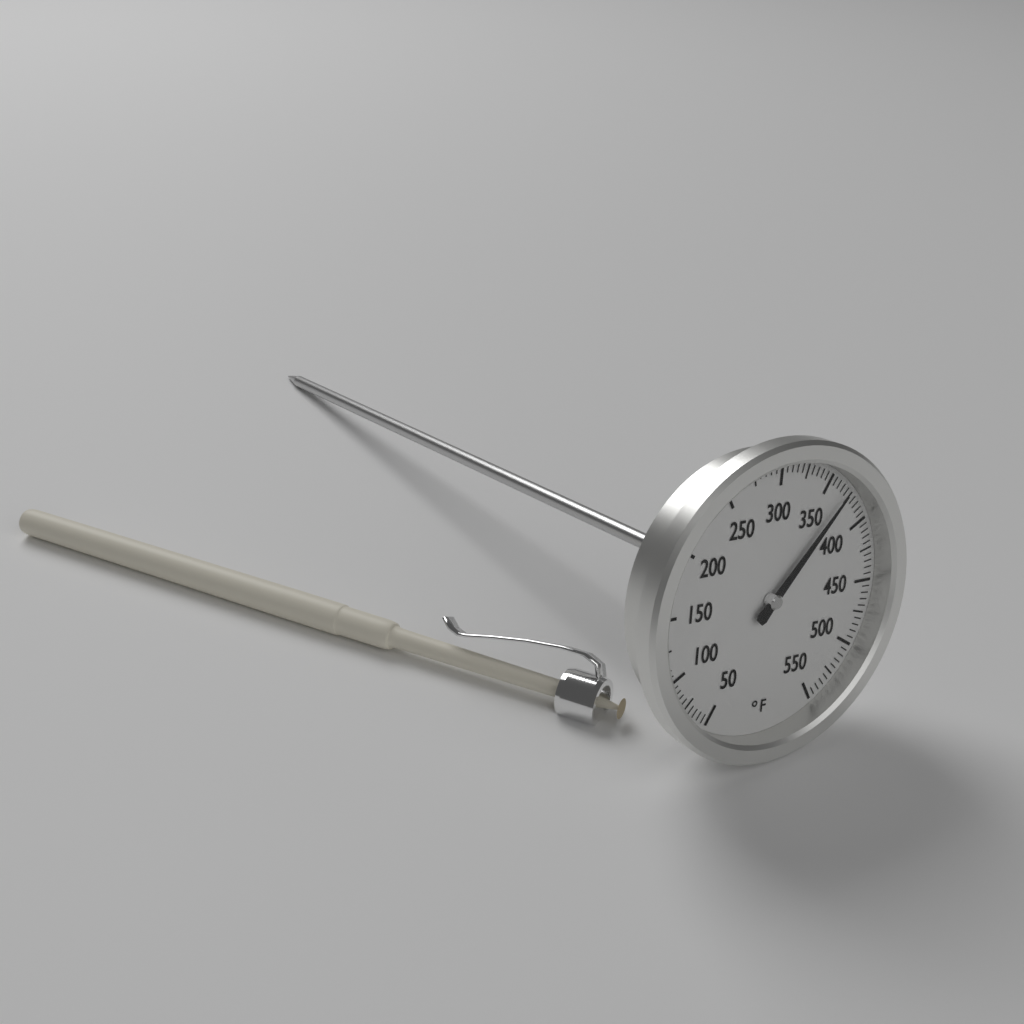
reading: 370 °F
